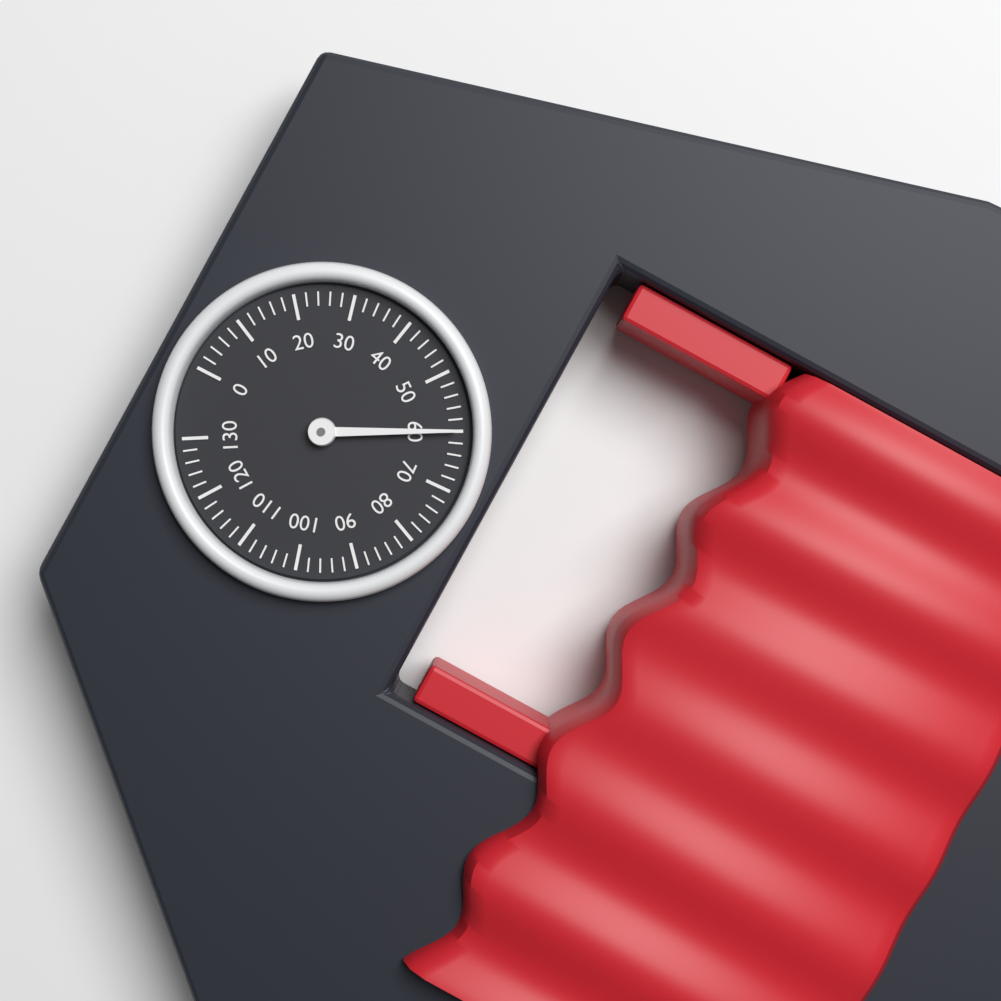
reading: 60 (no unit)
